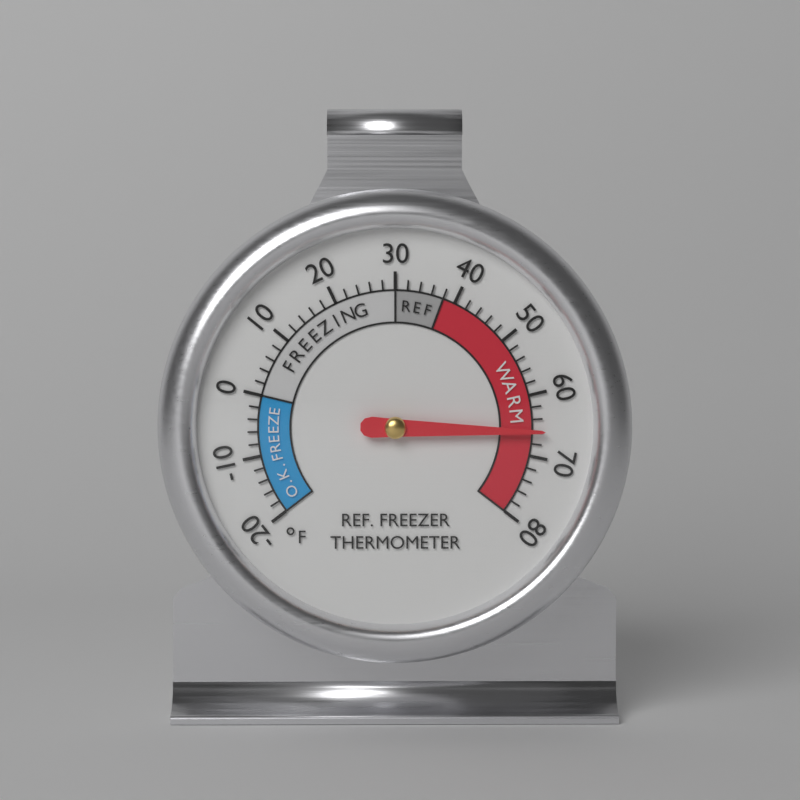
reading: 66 °F
